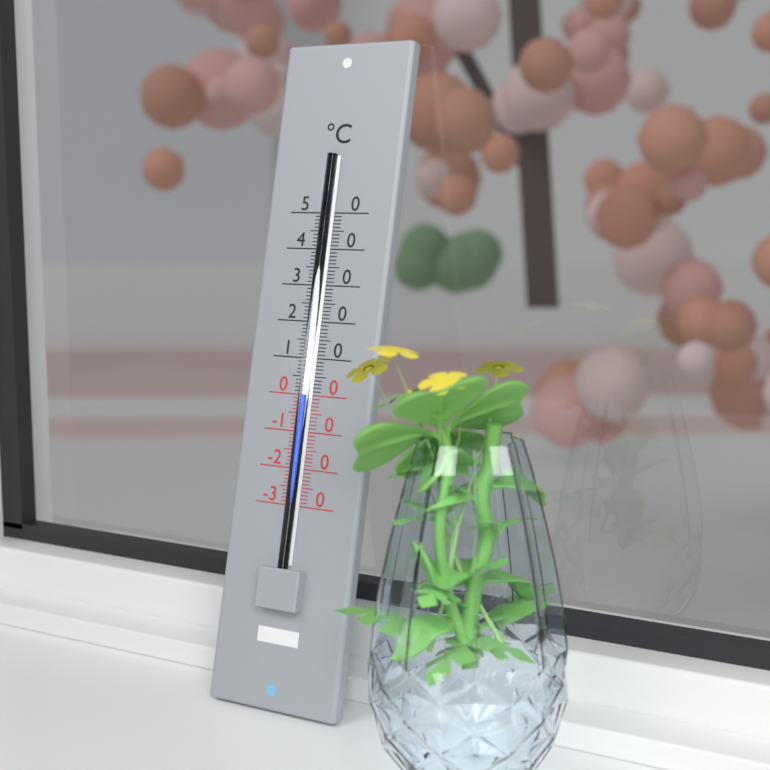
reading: 0 °C
